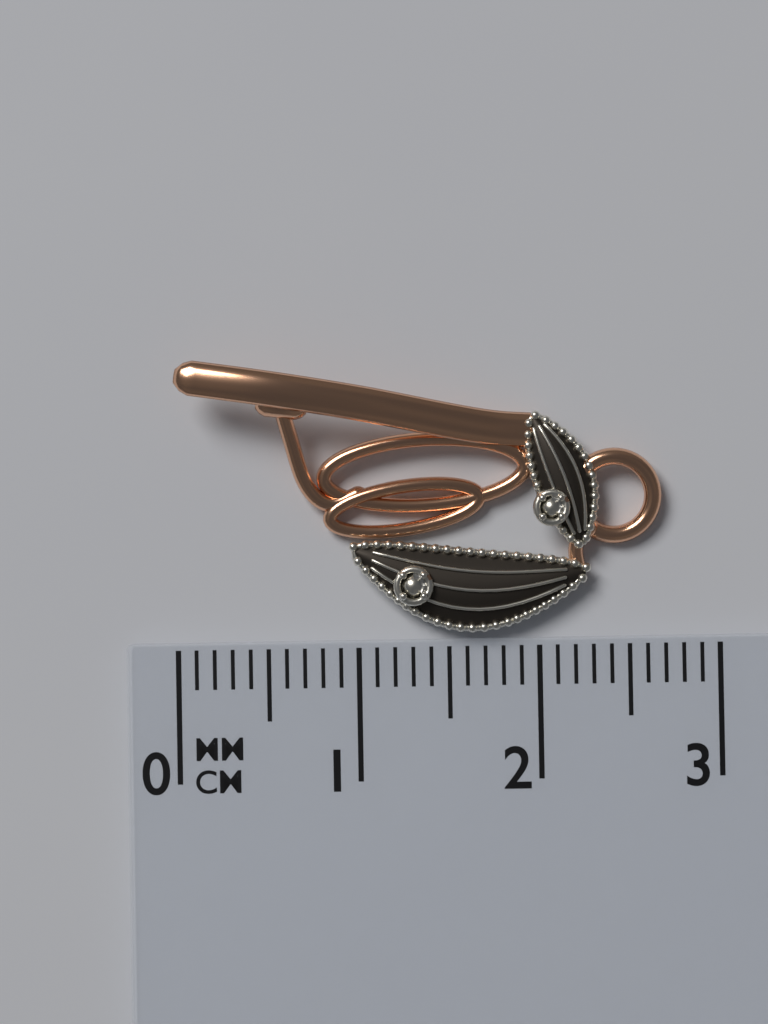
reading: 2.7 cm
